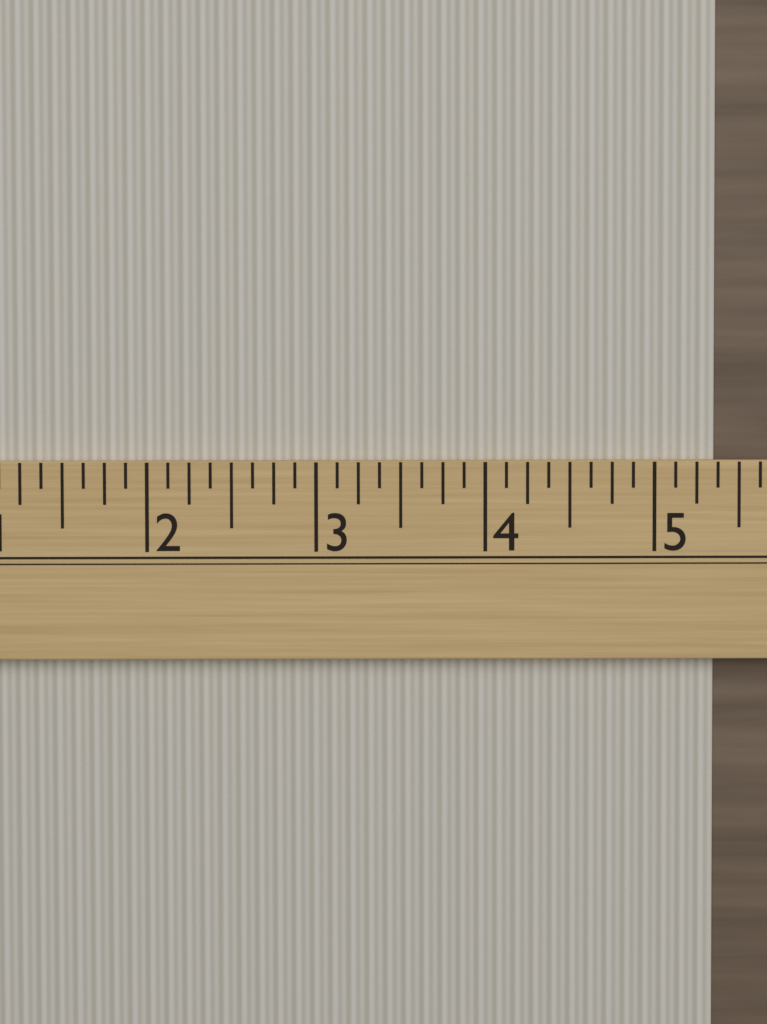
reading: 5.375 (no unit)
